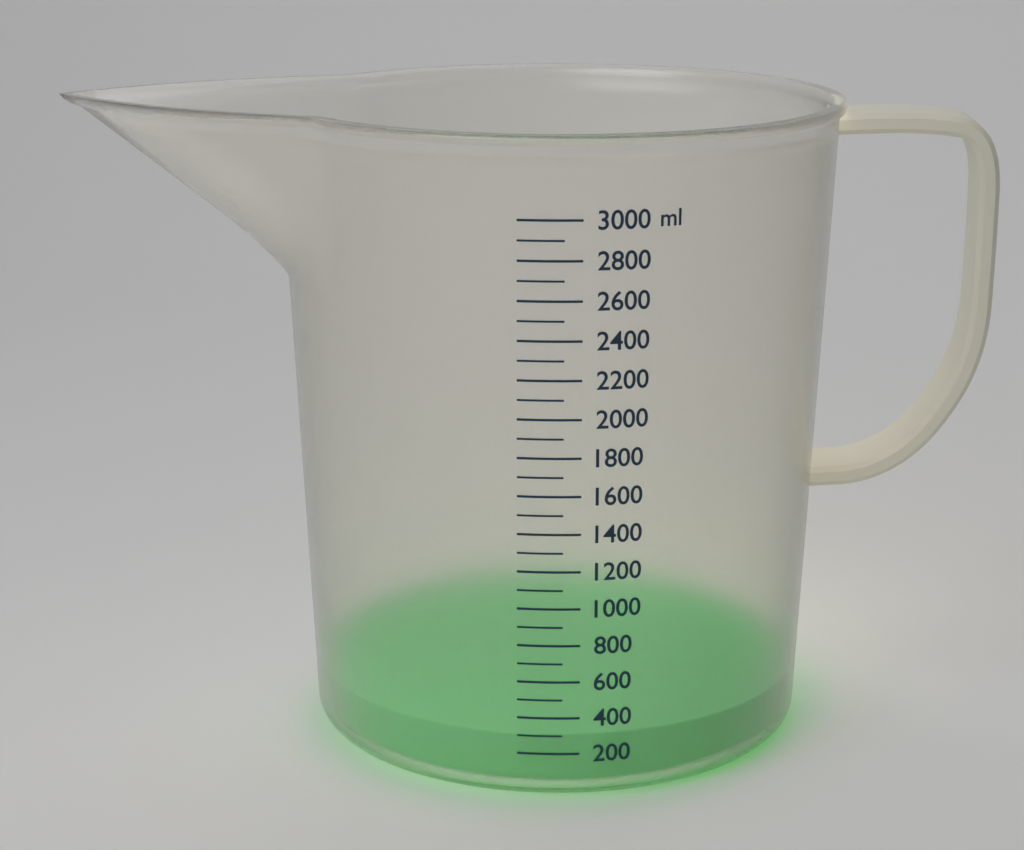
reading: 300 ml
